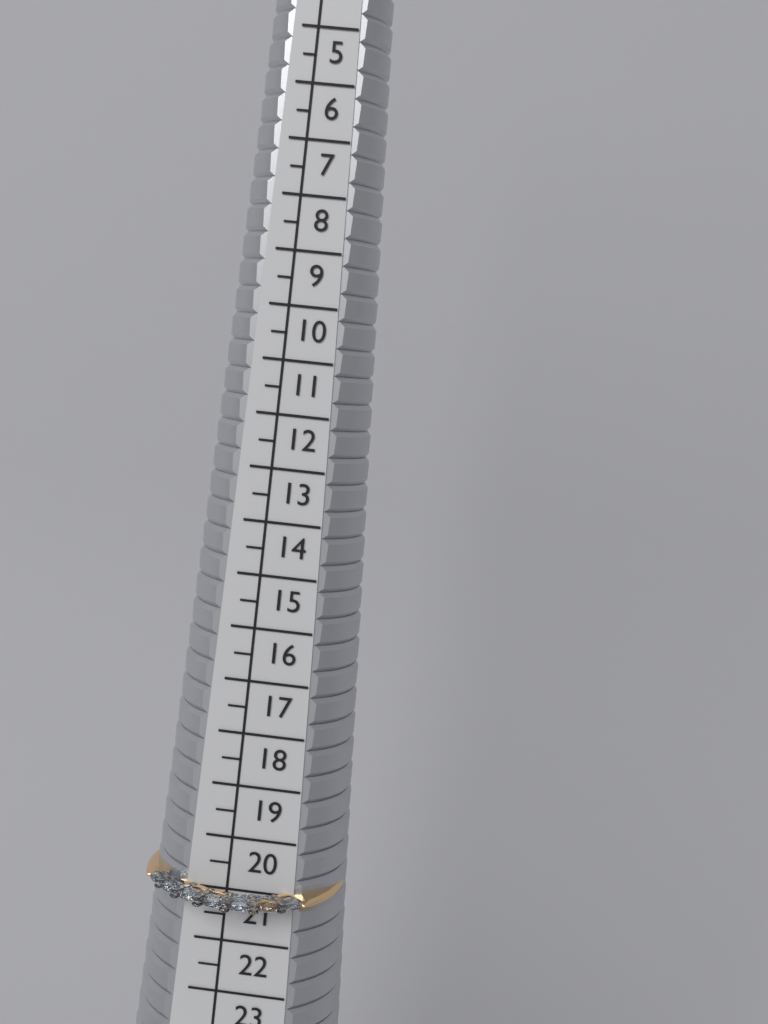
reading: 21.5 (no unit)
